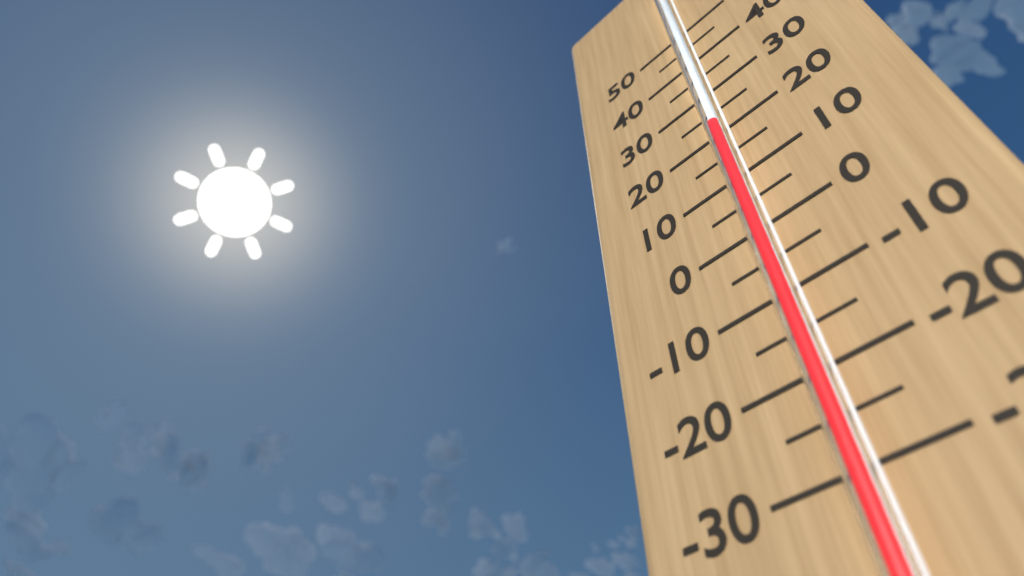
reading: 20 (no unit)
